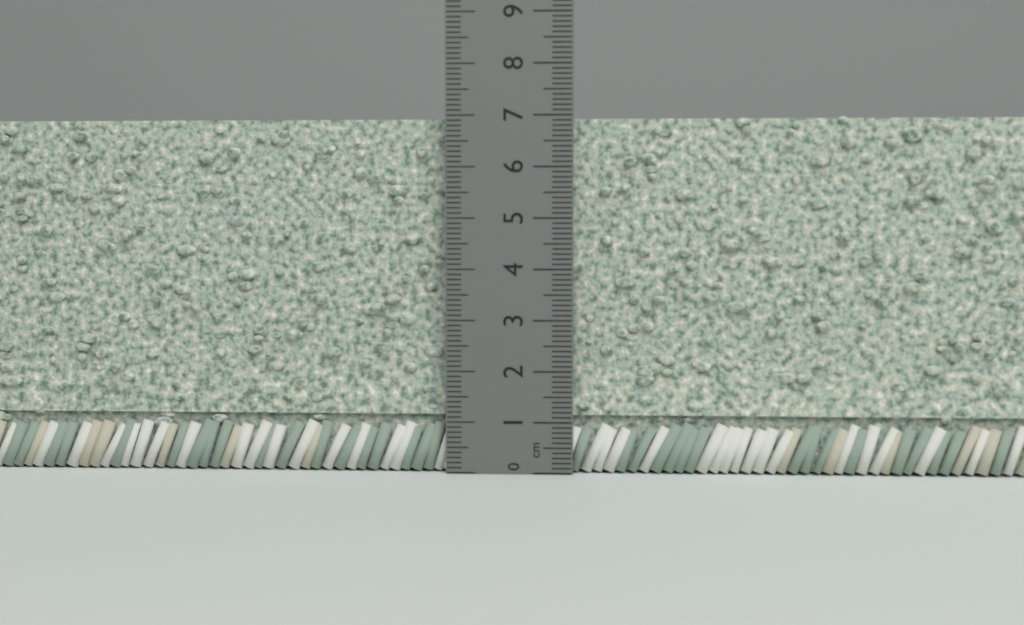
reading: 7.0 cm
